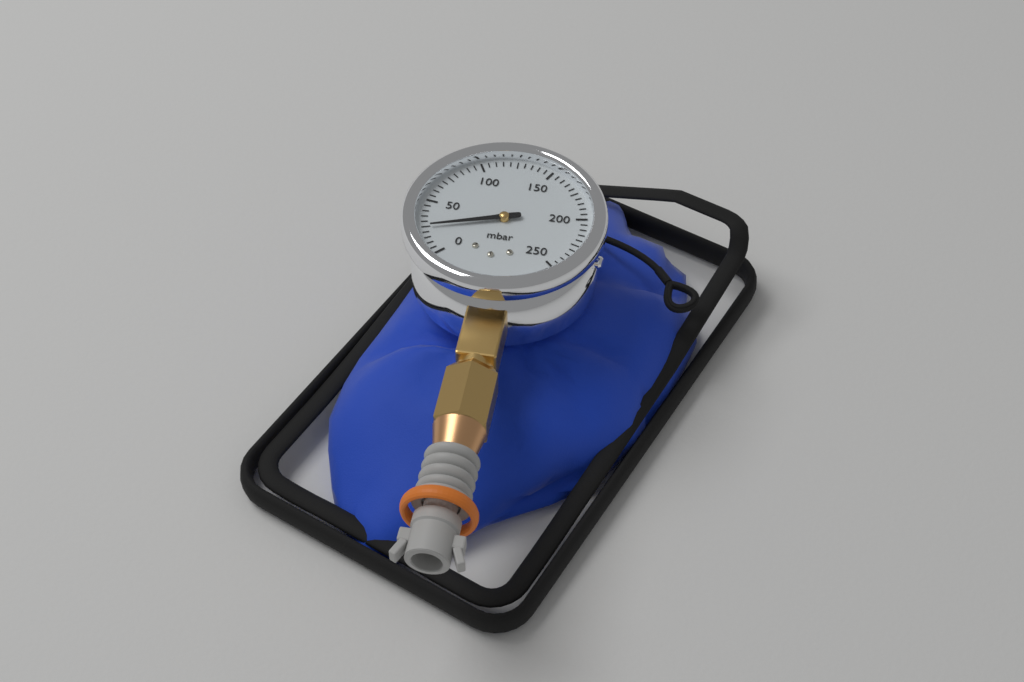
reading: 25 mbar
